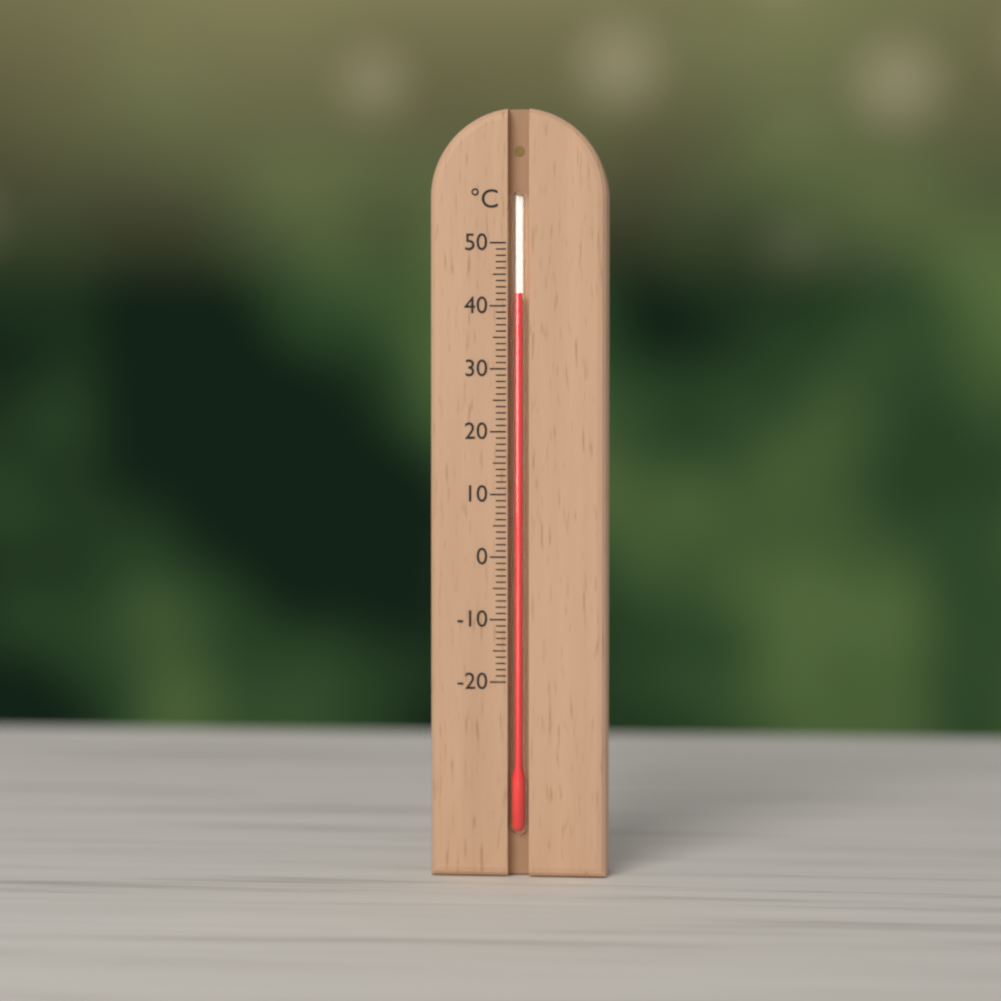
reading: 42 °C
